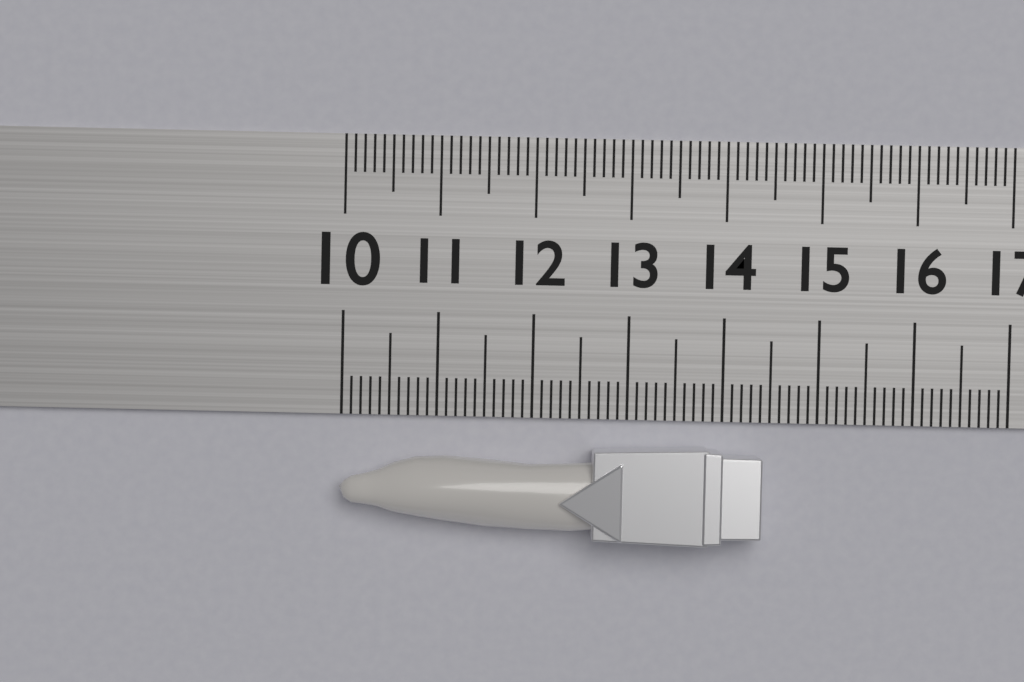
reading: 14.4 (no unit)
